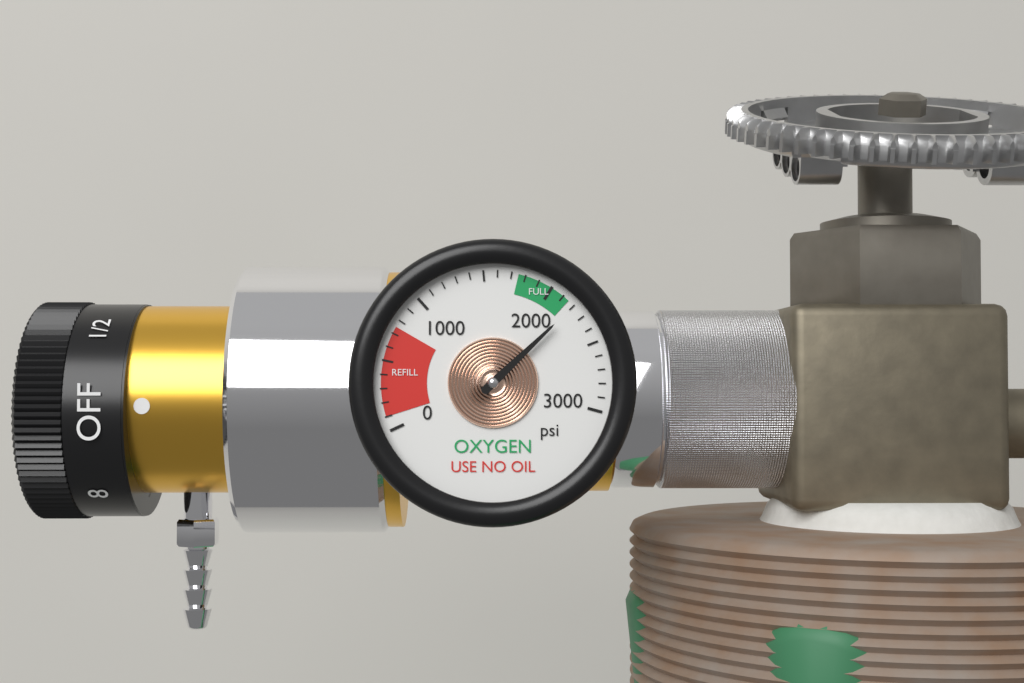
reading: 2200 psi
